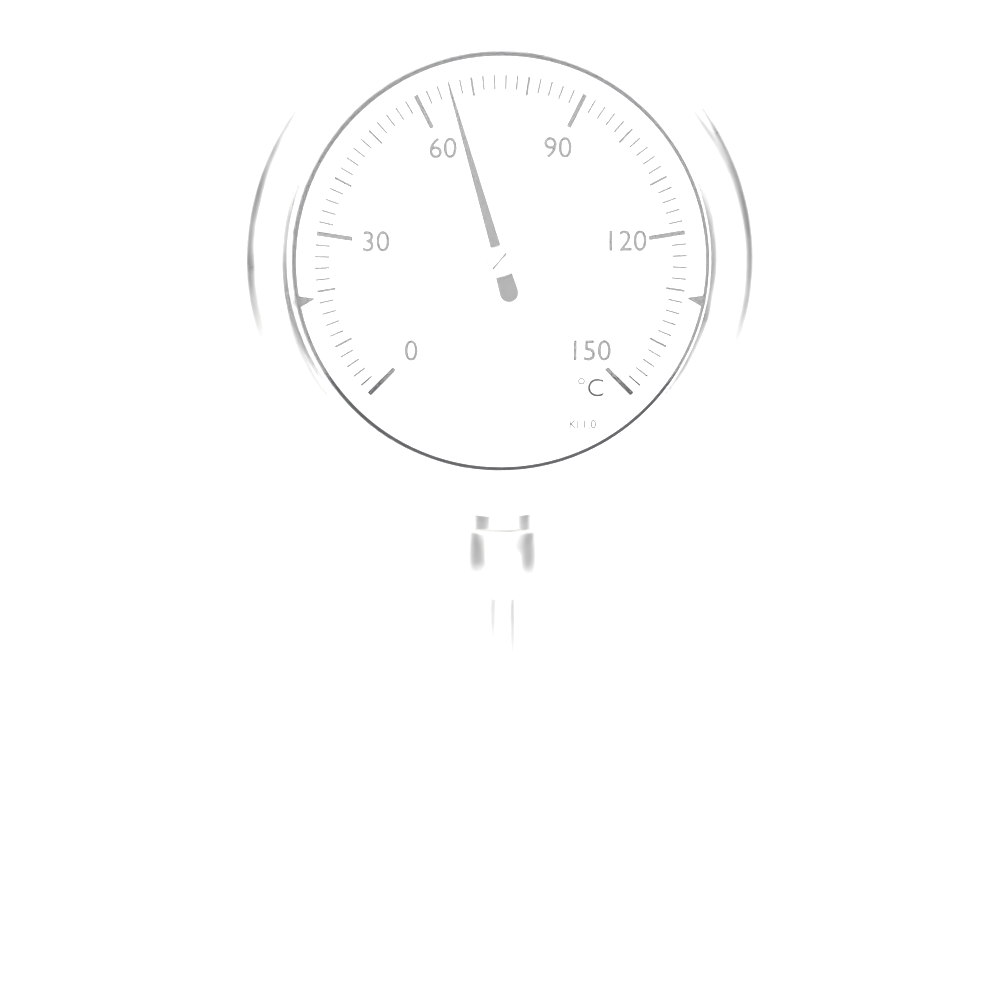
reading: 66 °C
